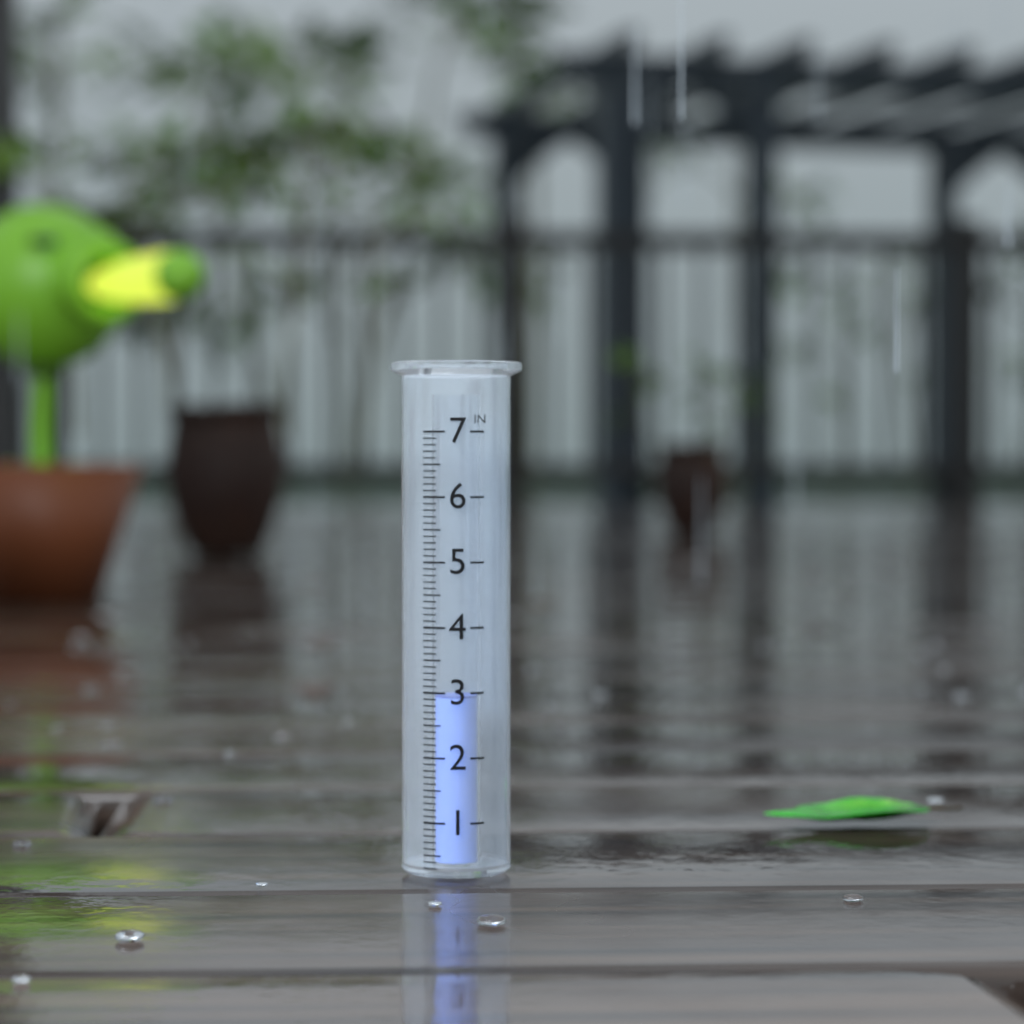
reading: 2.9 in
